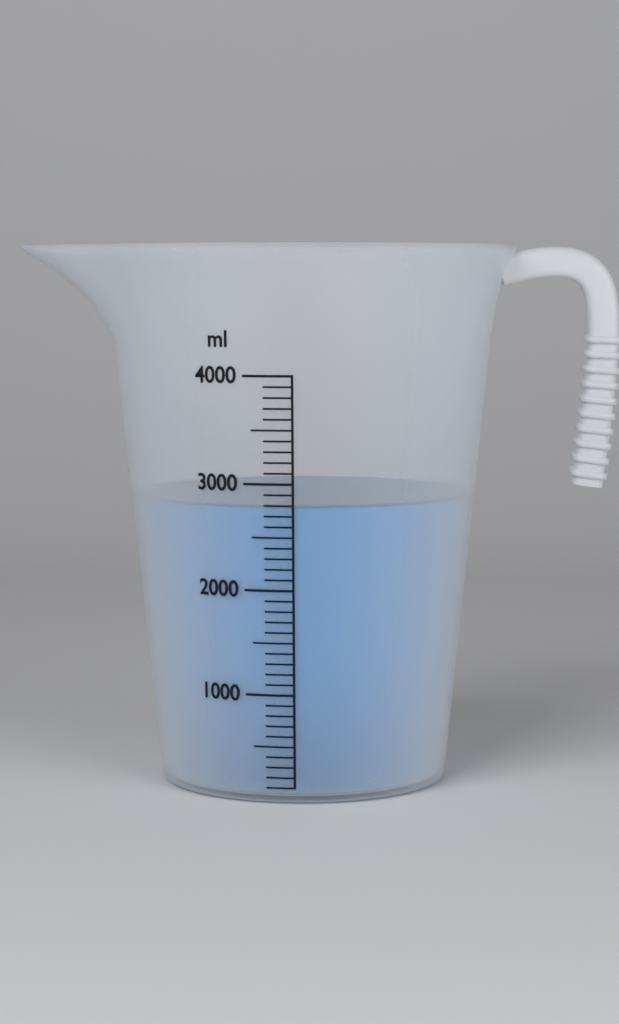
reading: 2800 ml
